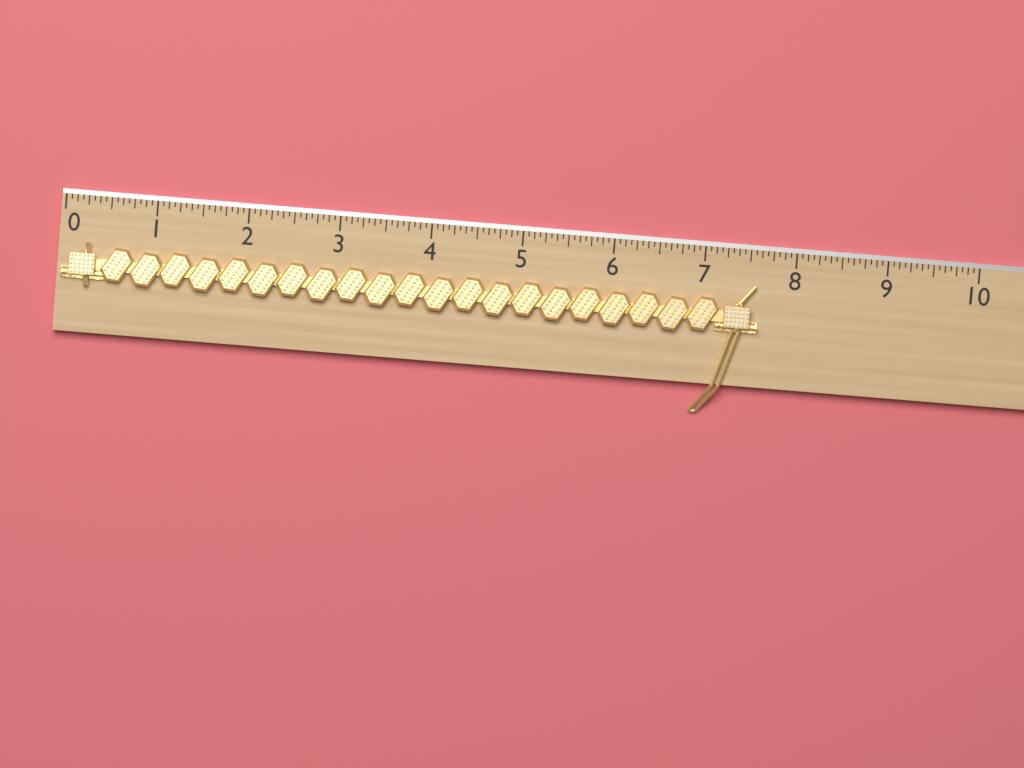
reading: 7.6250 (no unit)
